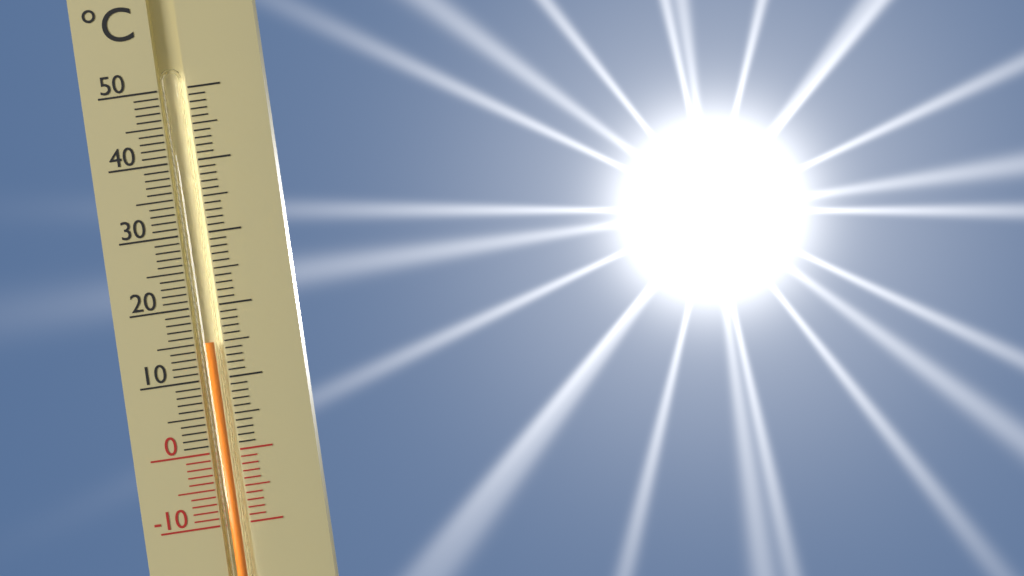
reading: 15 °C
